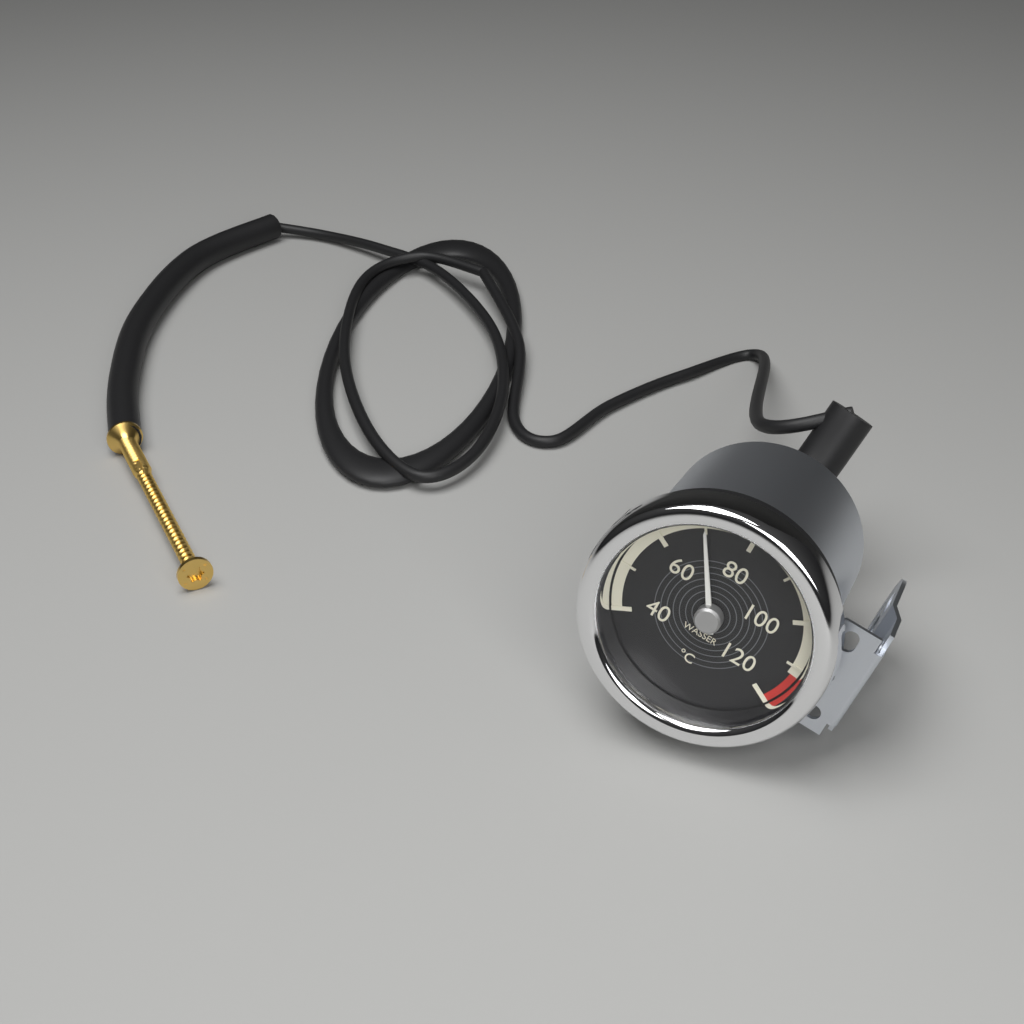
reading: 70 °C
